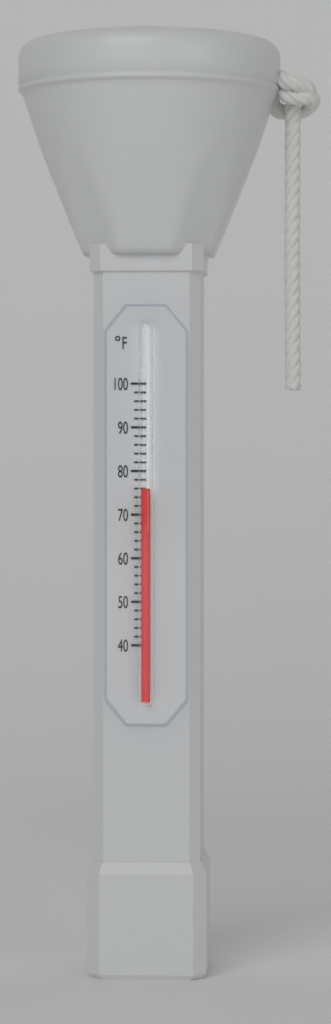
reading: 76 °F
